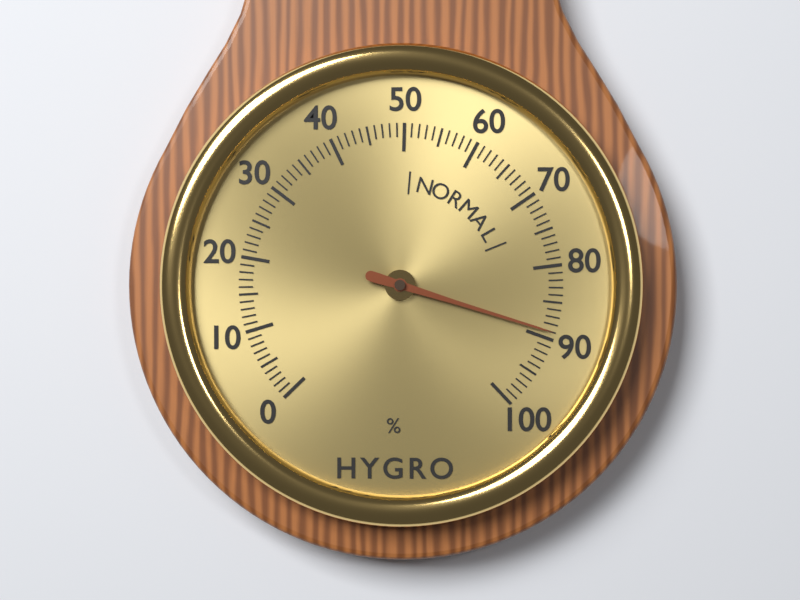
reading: 89 %
